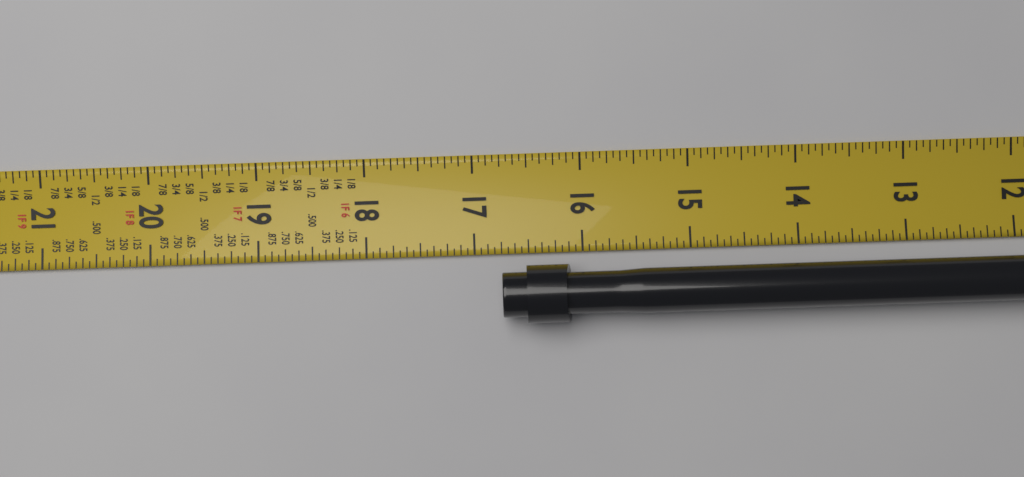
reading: 16.7500 in
